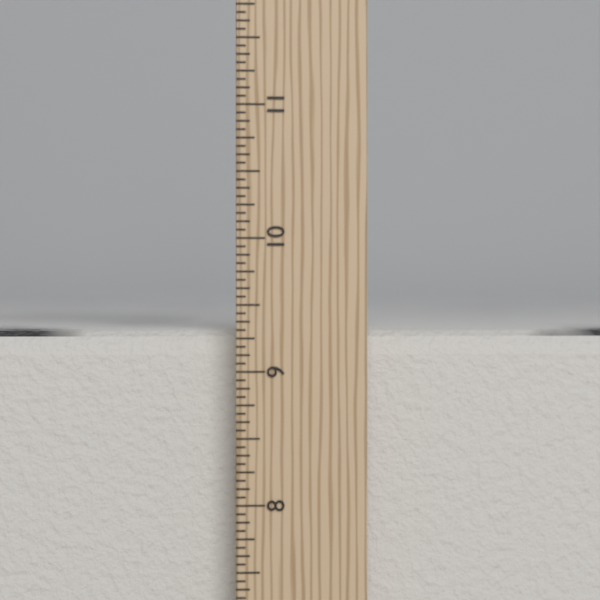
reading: 9.3125 in
